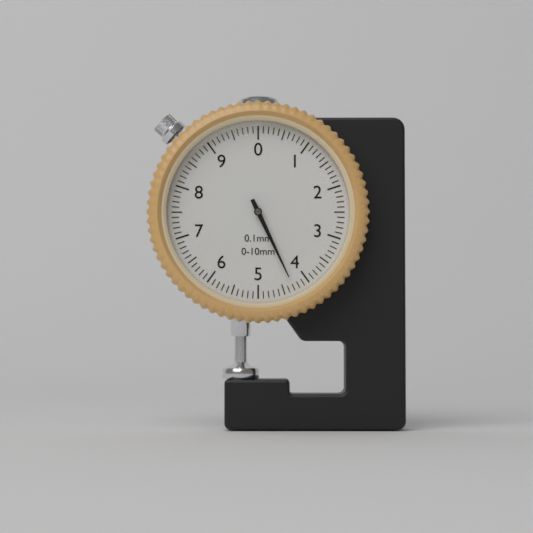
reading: 4.3 mm
